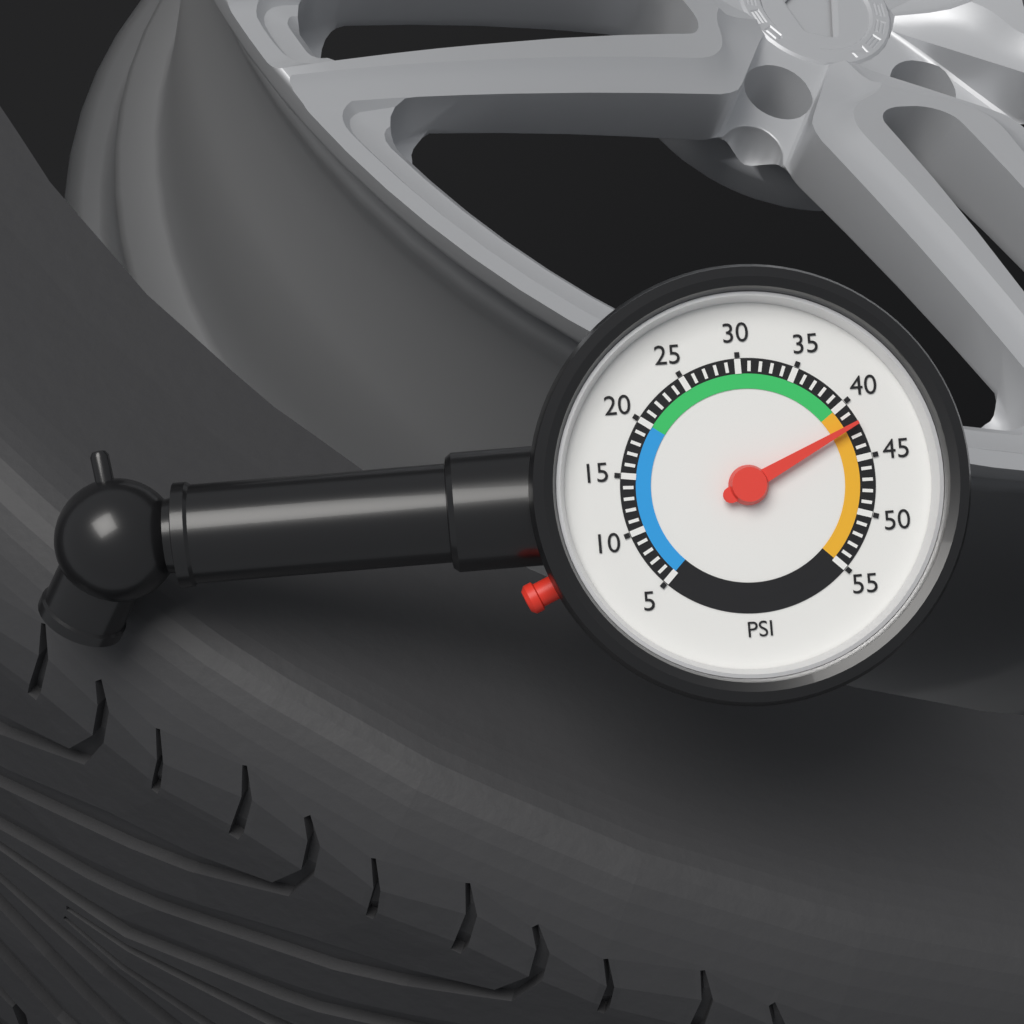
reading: 42 psi
